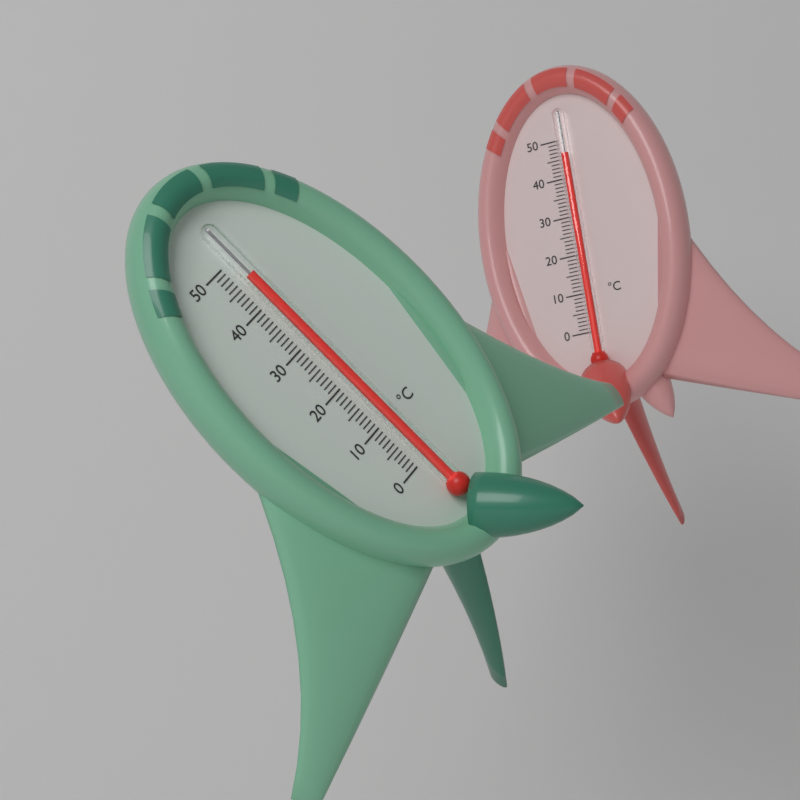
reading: 46 °C
